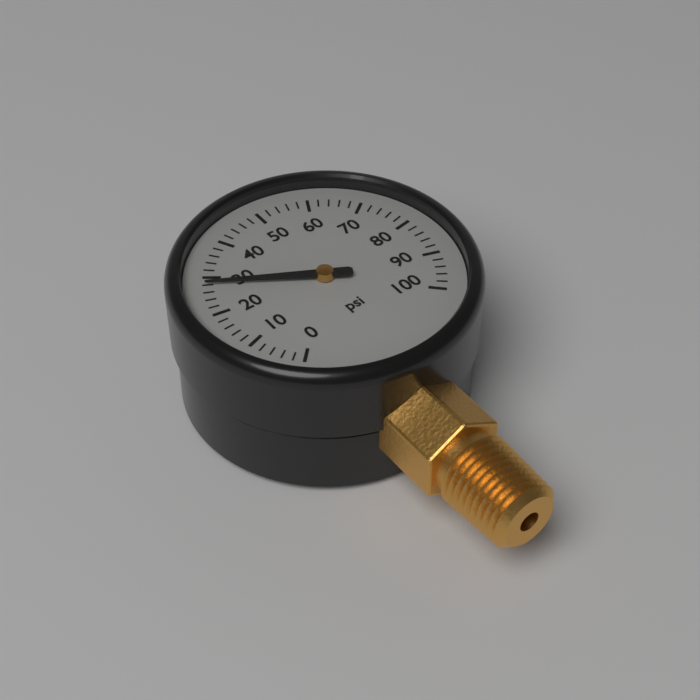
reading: 28 psi
